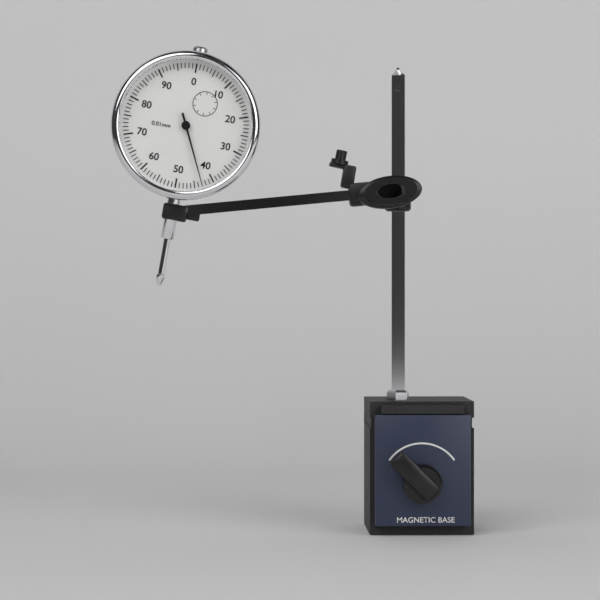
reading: 0.43 mm
